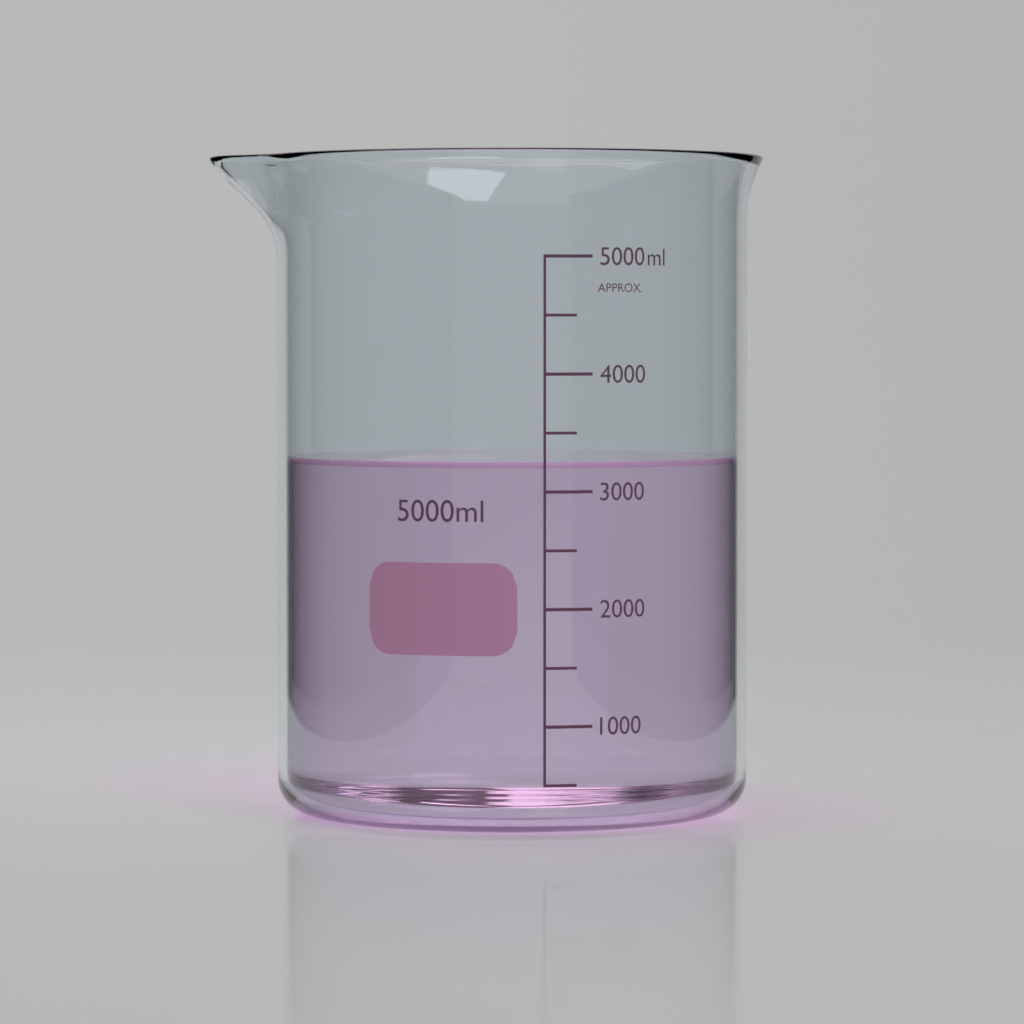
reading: 3250 ml
